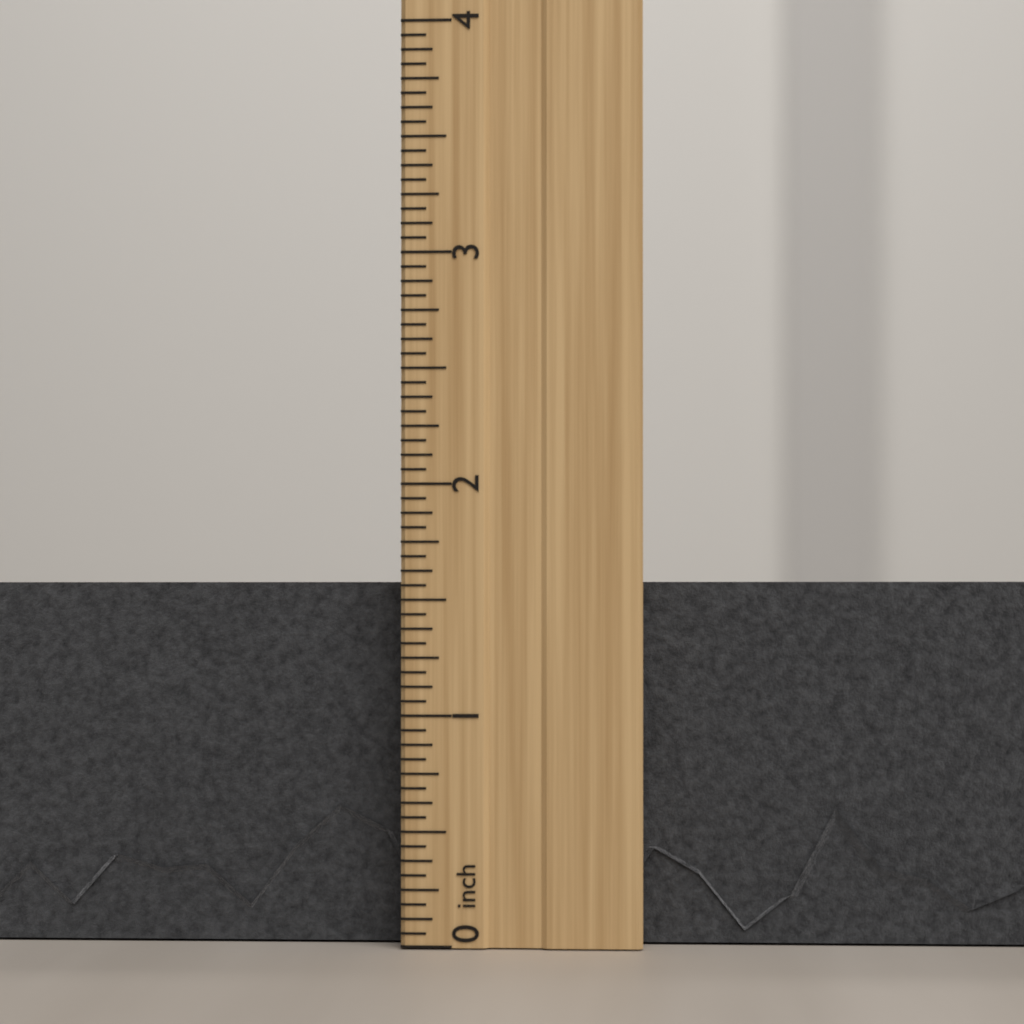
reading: 1.6250 inch
